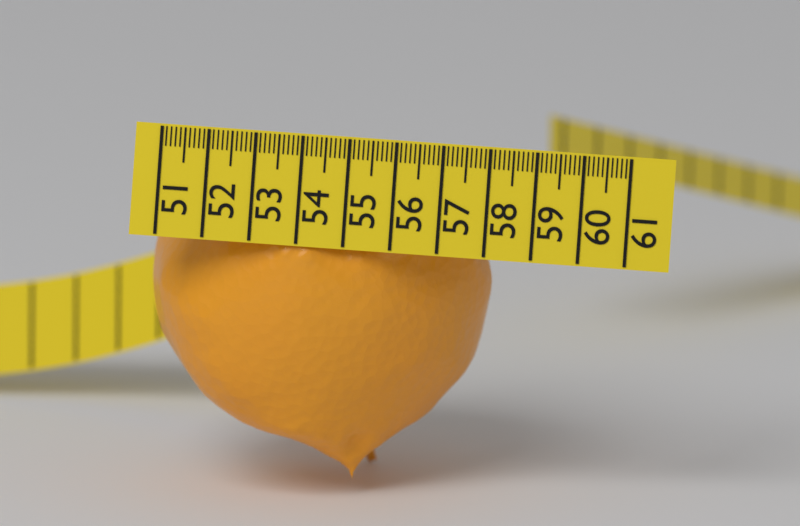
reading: 58.2 (no unit)
